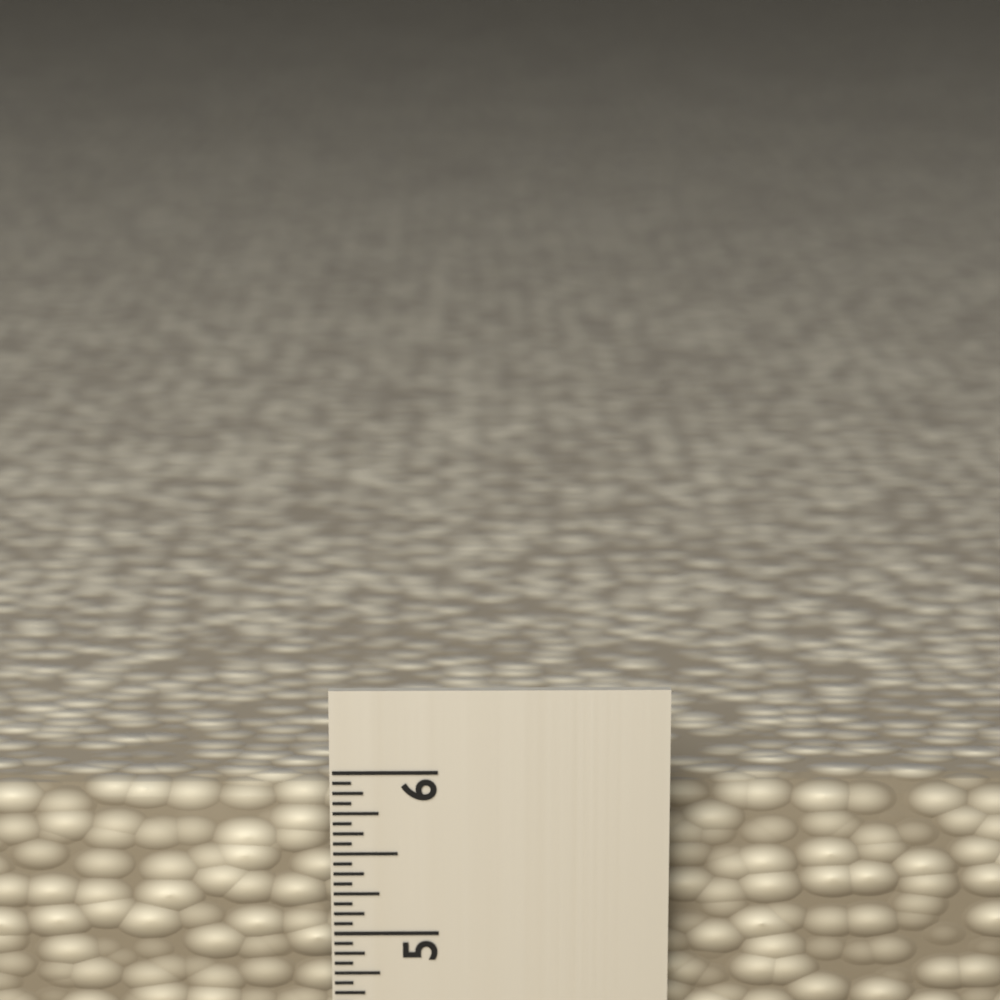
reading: 5.8125 in
